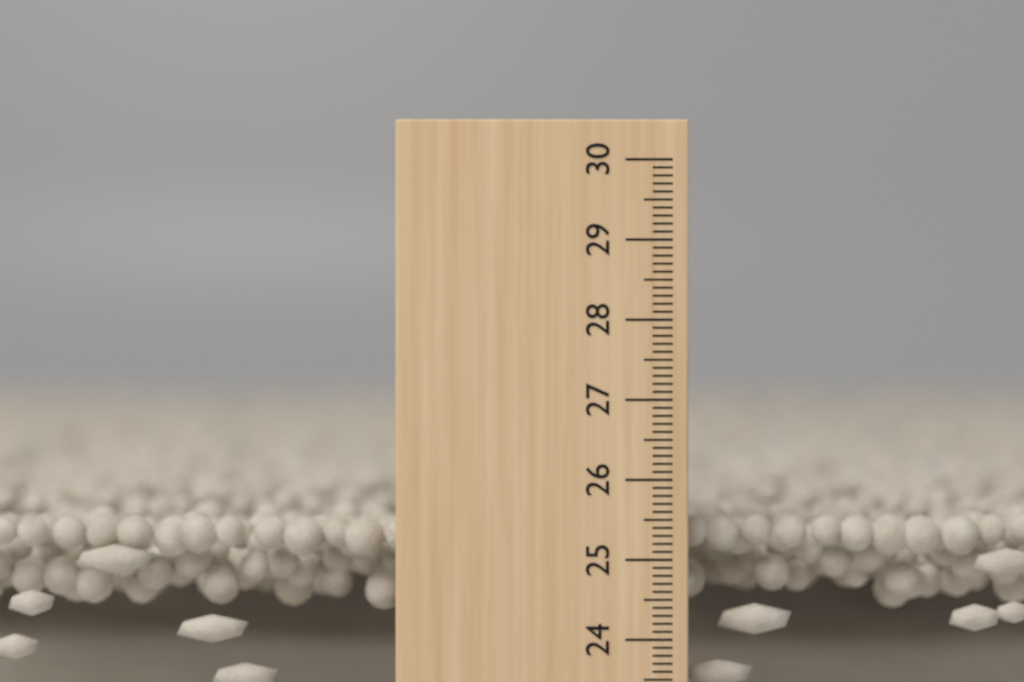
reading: 25.5 cm
